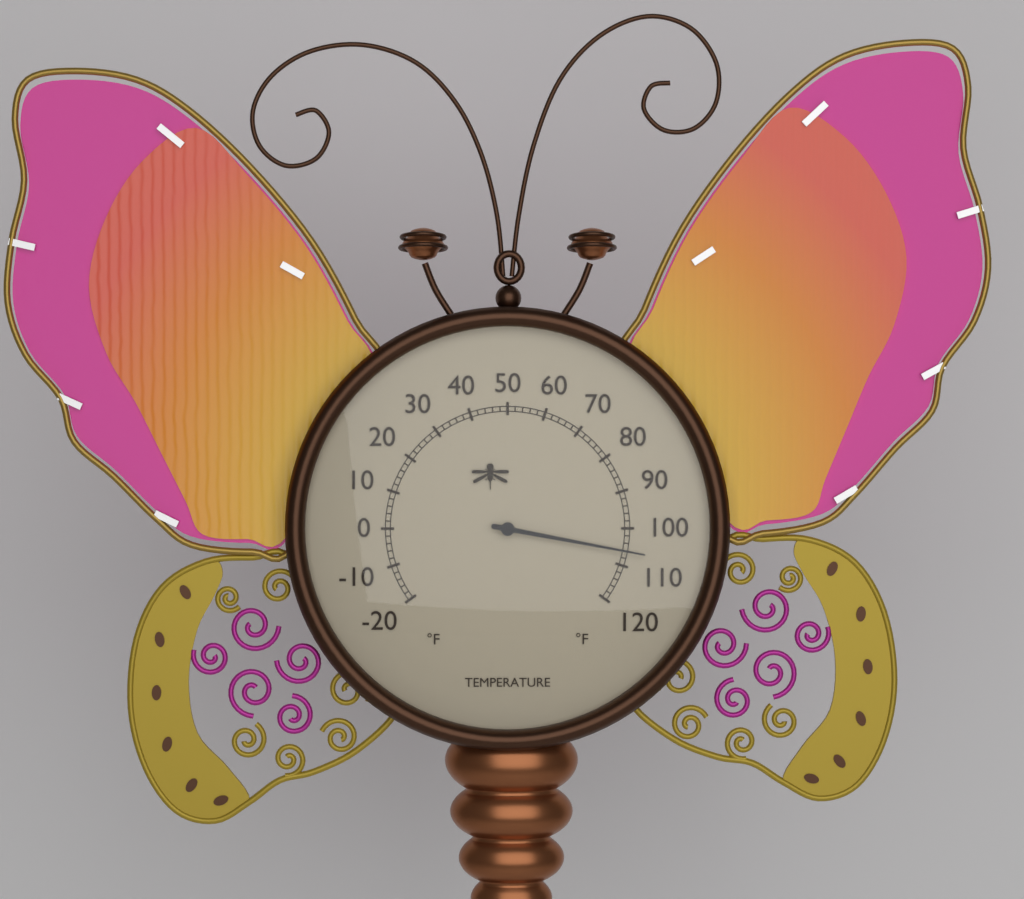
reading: 106 °F
